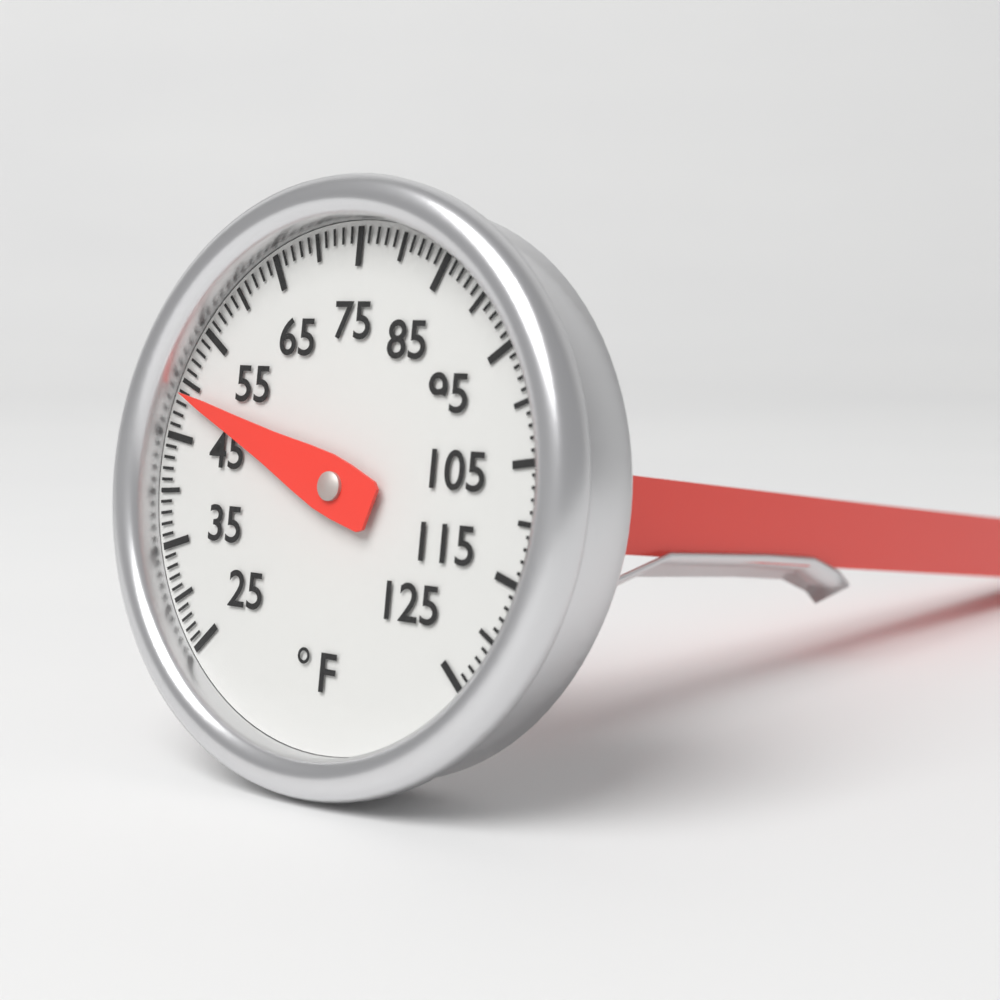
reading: 49 °F
